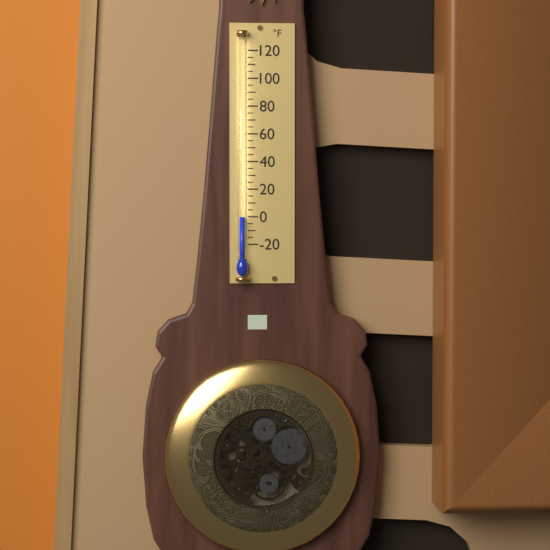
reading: 0 °F
